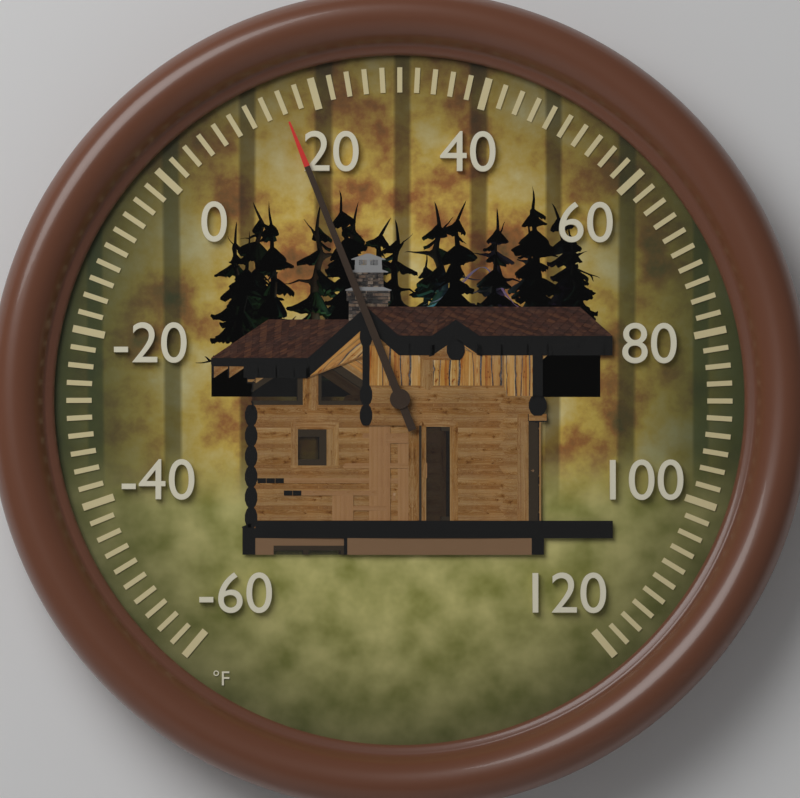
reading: 16 °F
